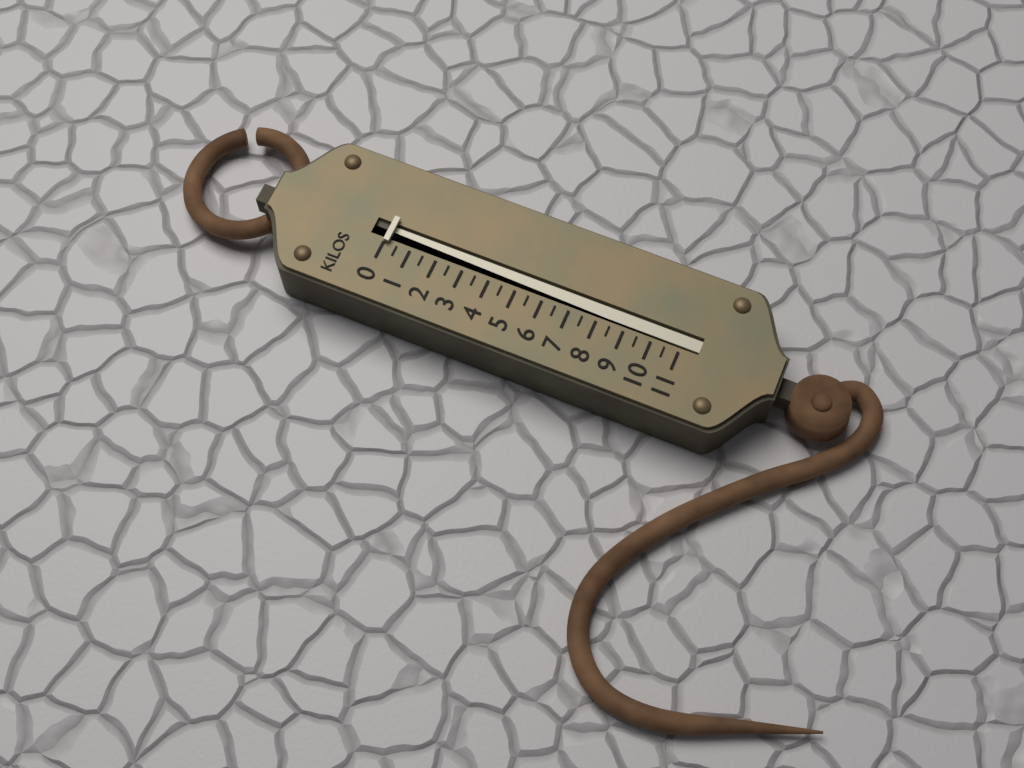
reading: 0.0 kg
